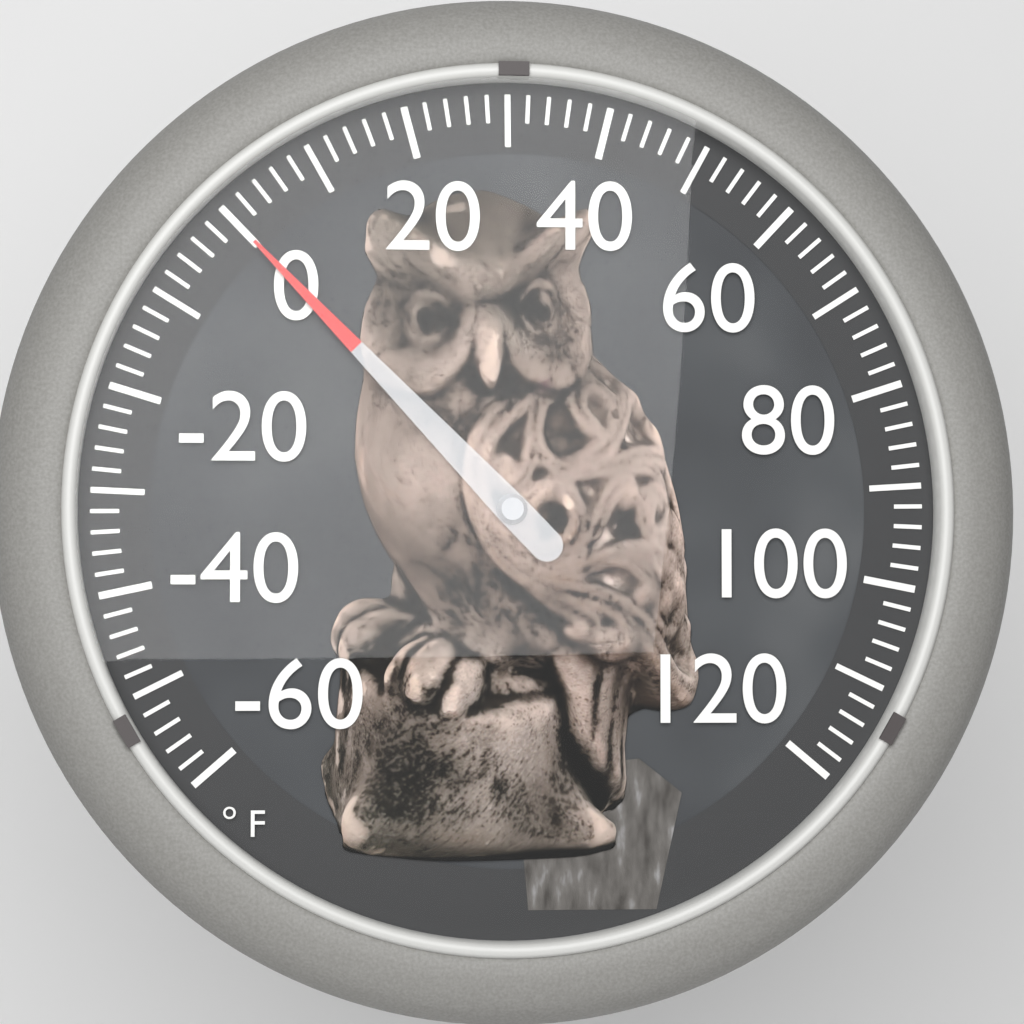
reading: 0 °F
